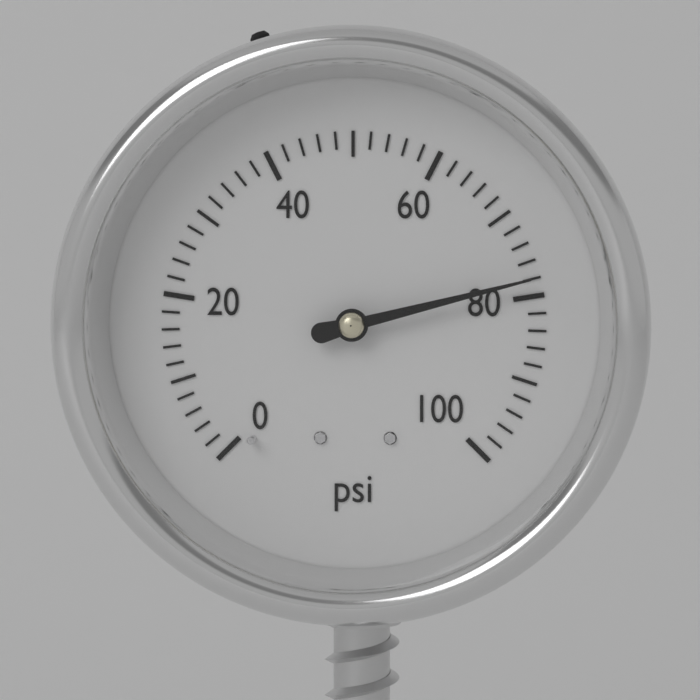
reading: 78 psi
